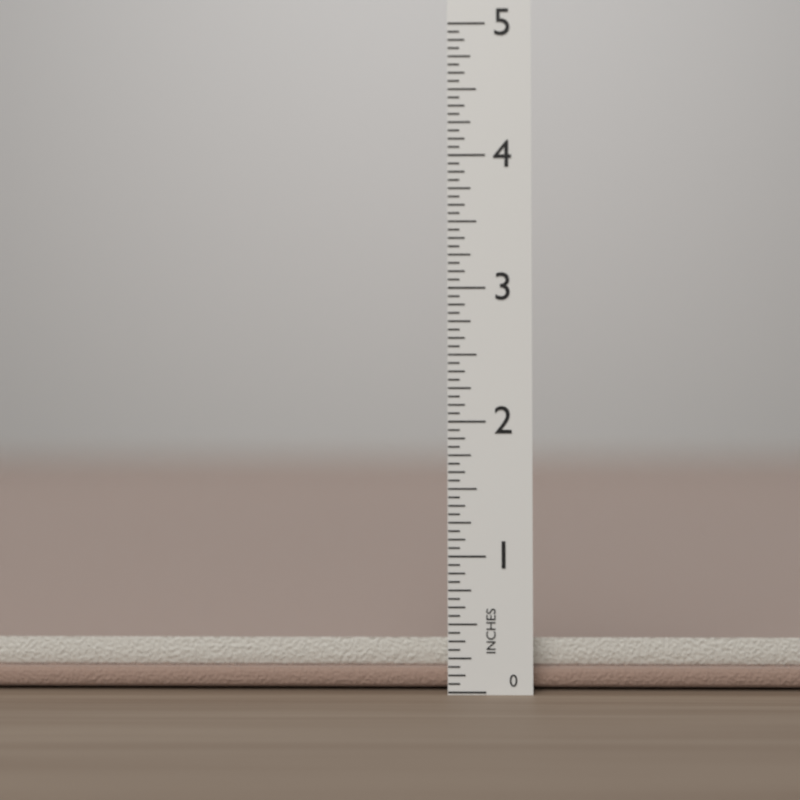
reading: 0.3750 in
